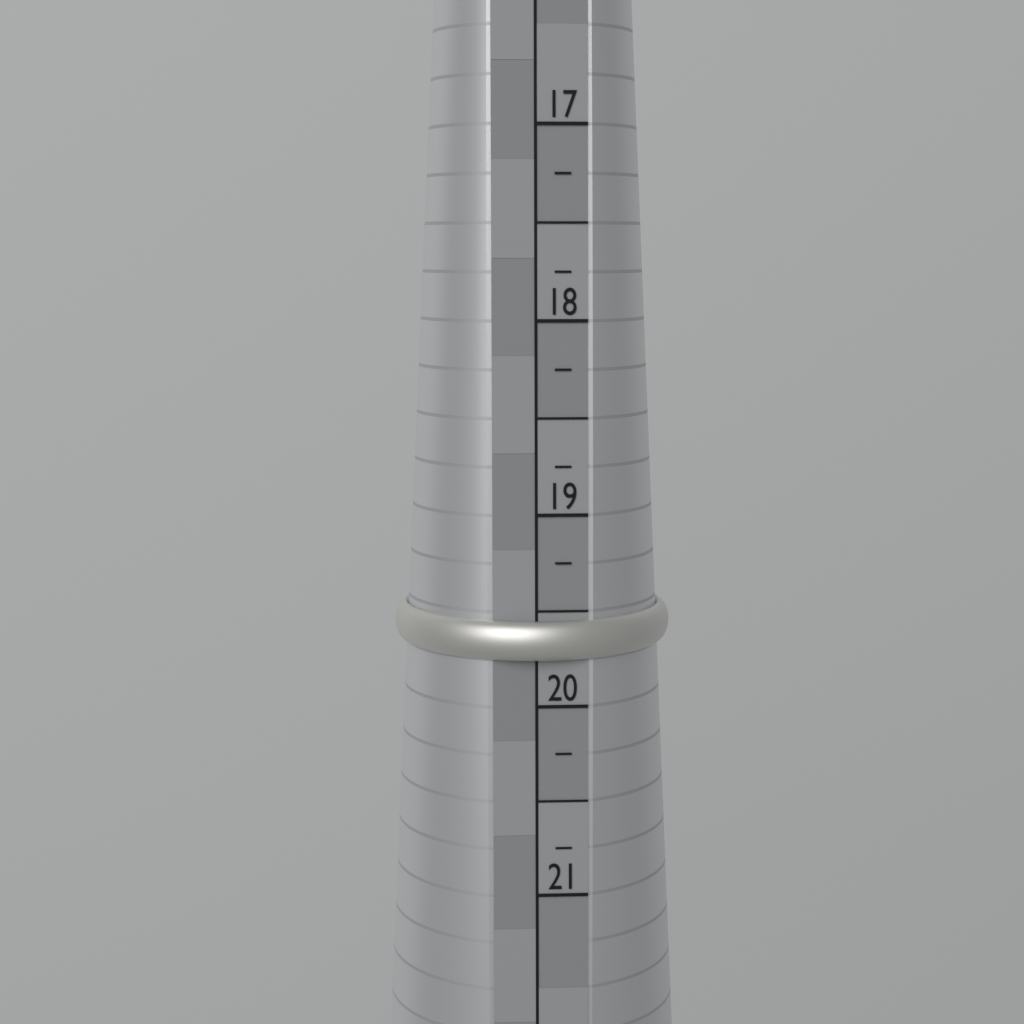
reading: 19.75 (no unit)
